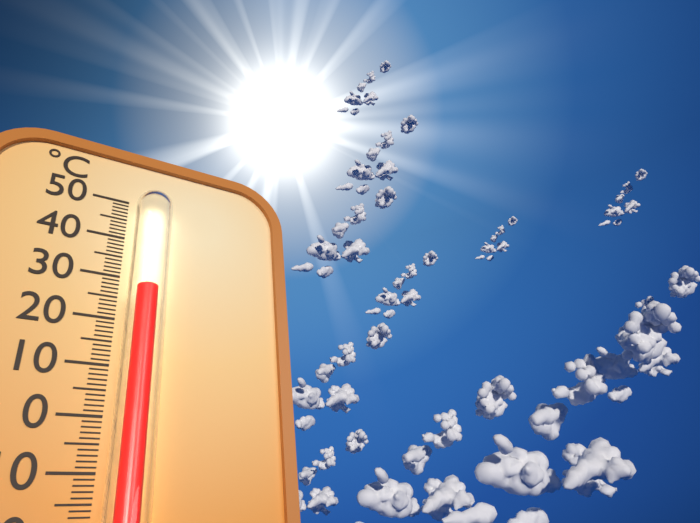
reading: 26 °C
